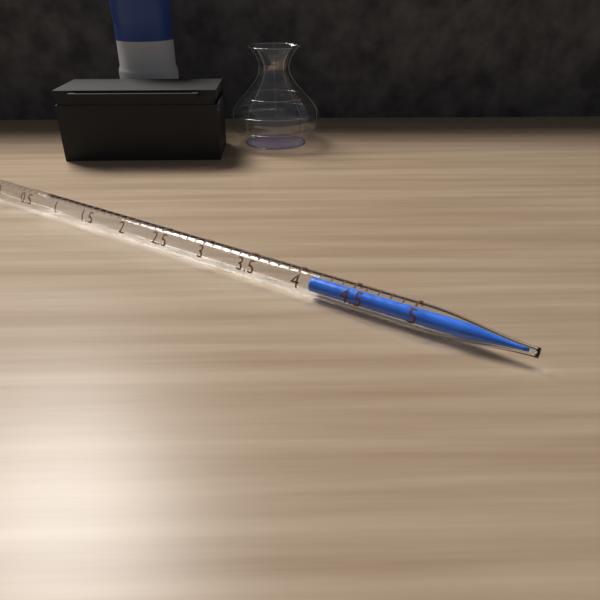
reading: 4.1 ml
